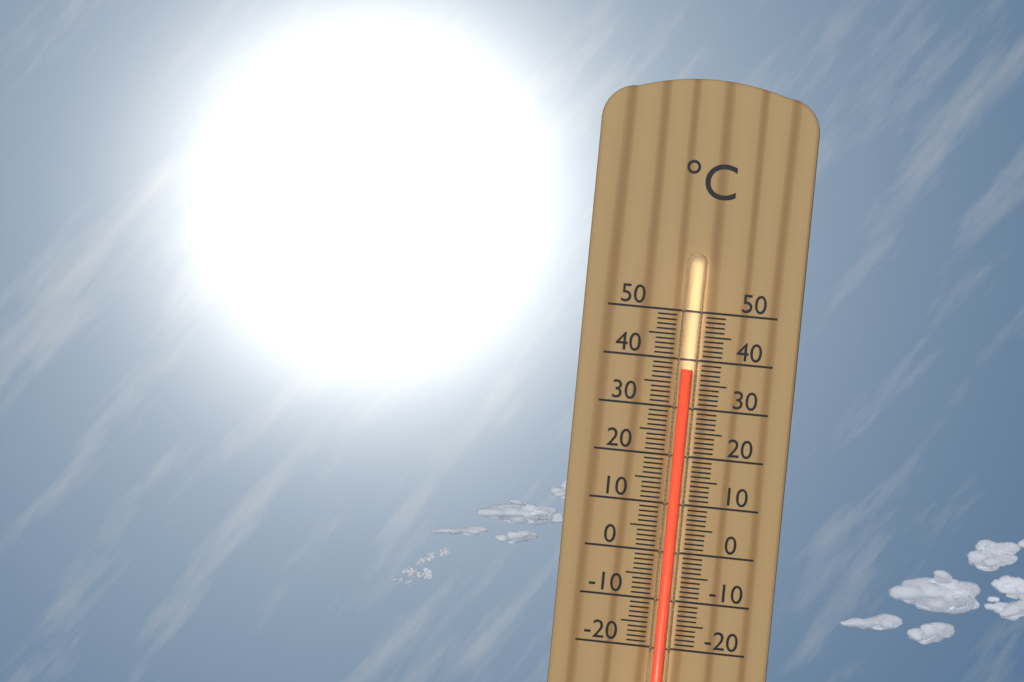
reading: 38 °C
